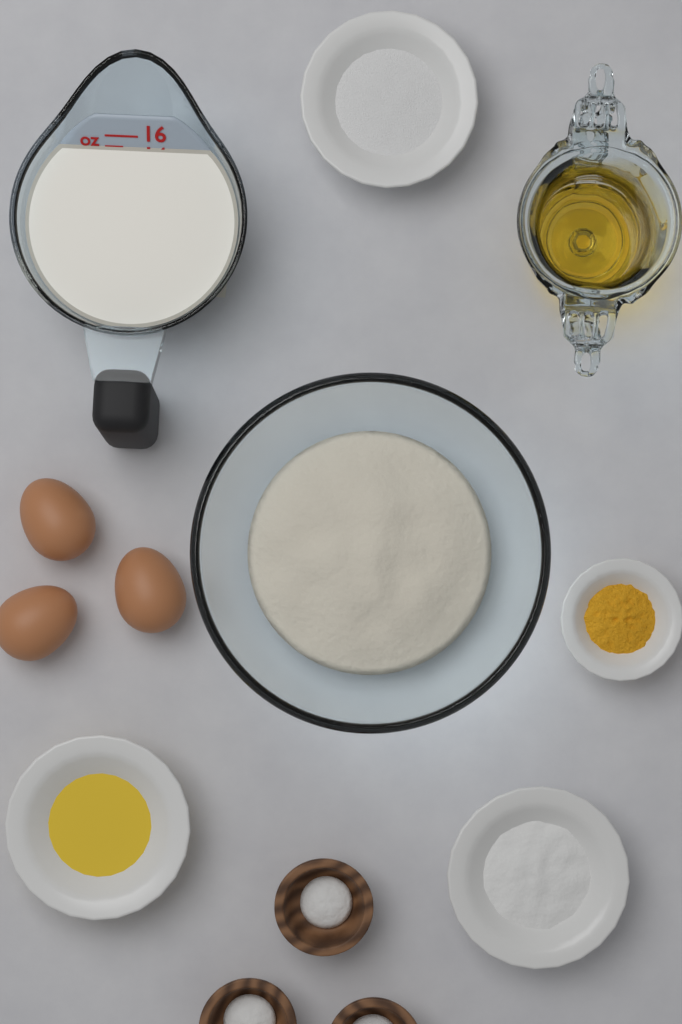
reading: 15 oz
